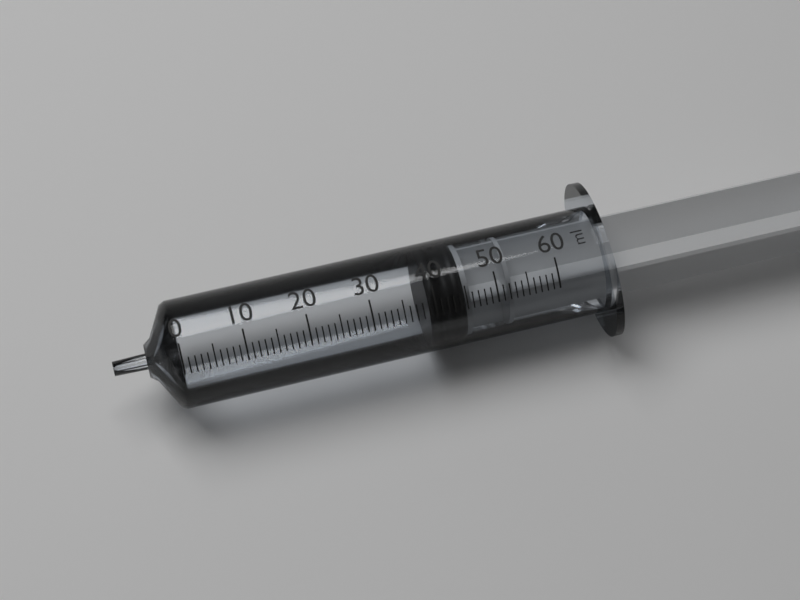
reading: 39 ml
